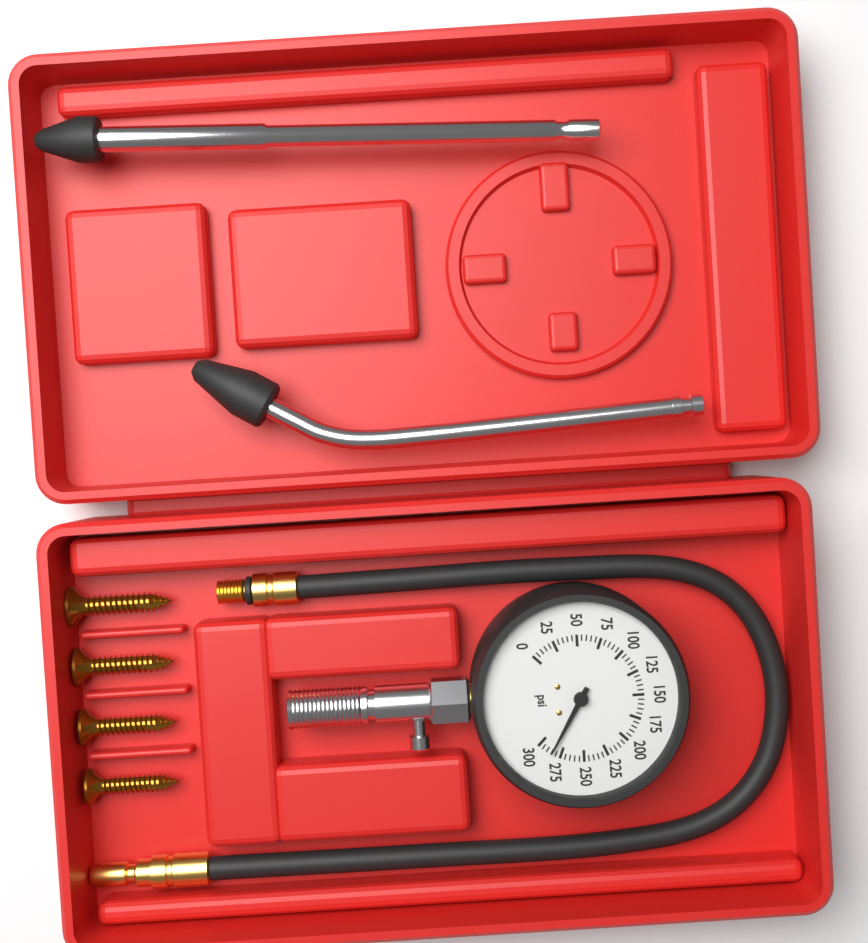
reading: 285 psi
